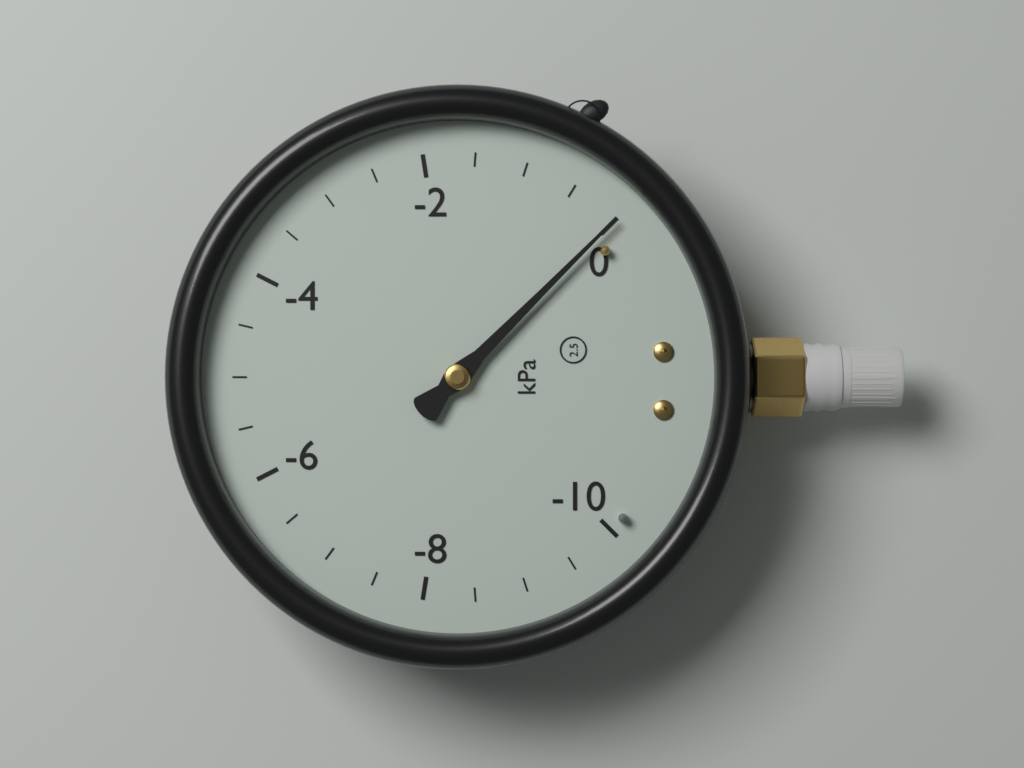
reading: 0.0 kPa
